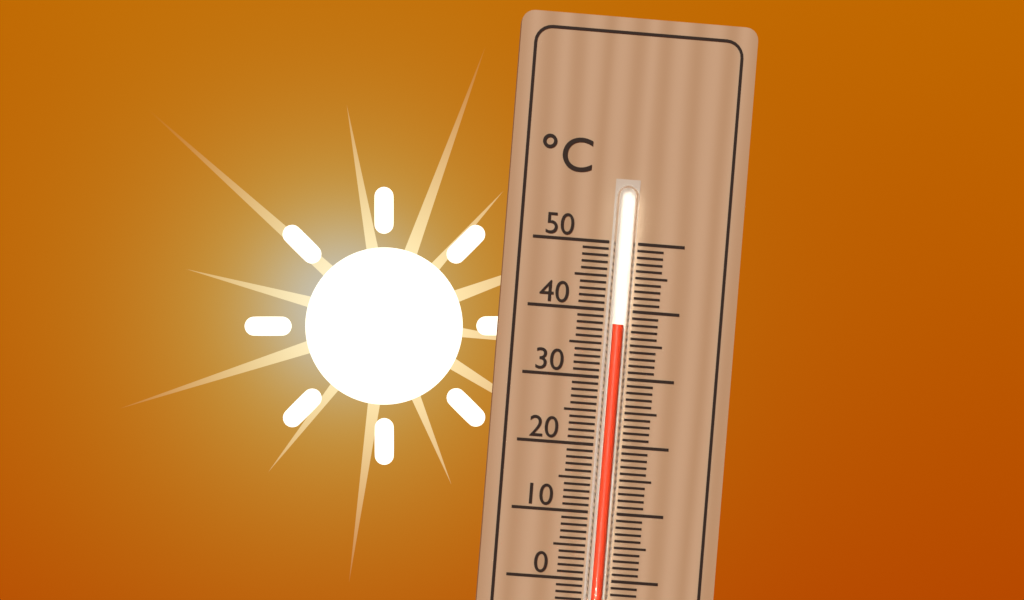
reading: 38 °C
